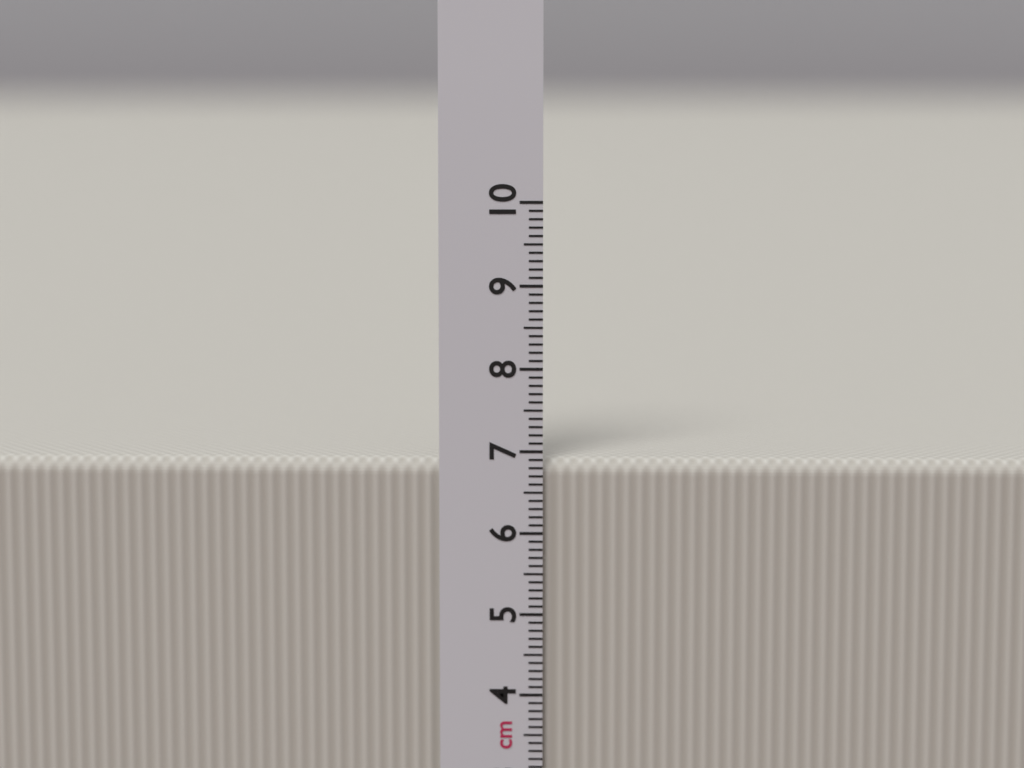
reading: 6.9 cm
